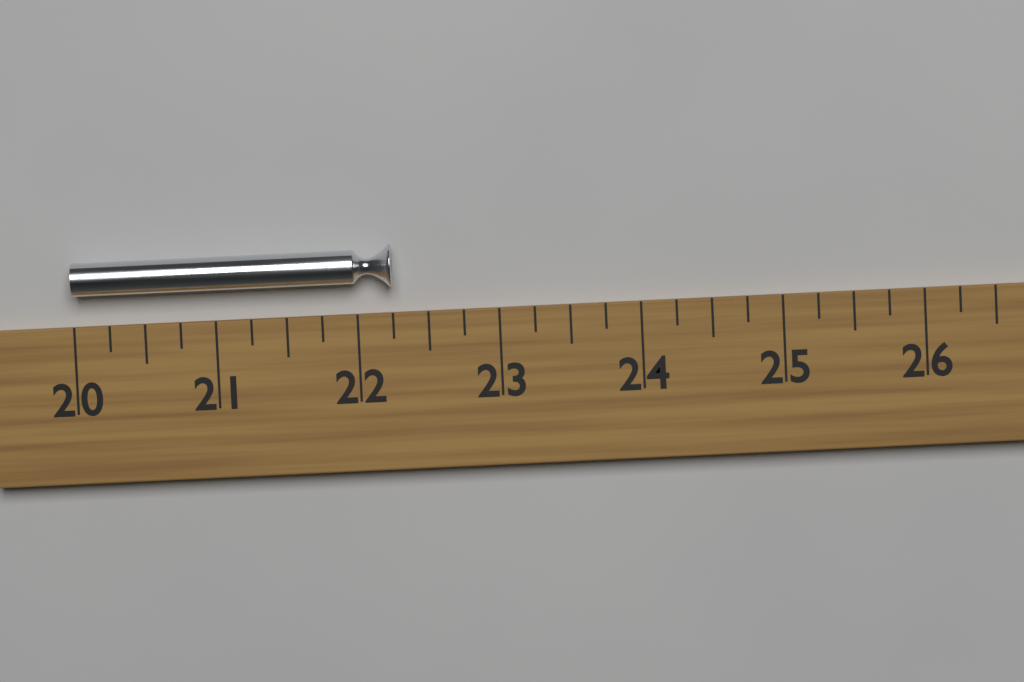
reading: 22.25 (no unit)
